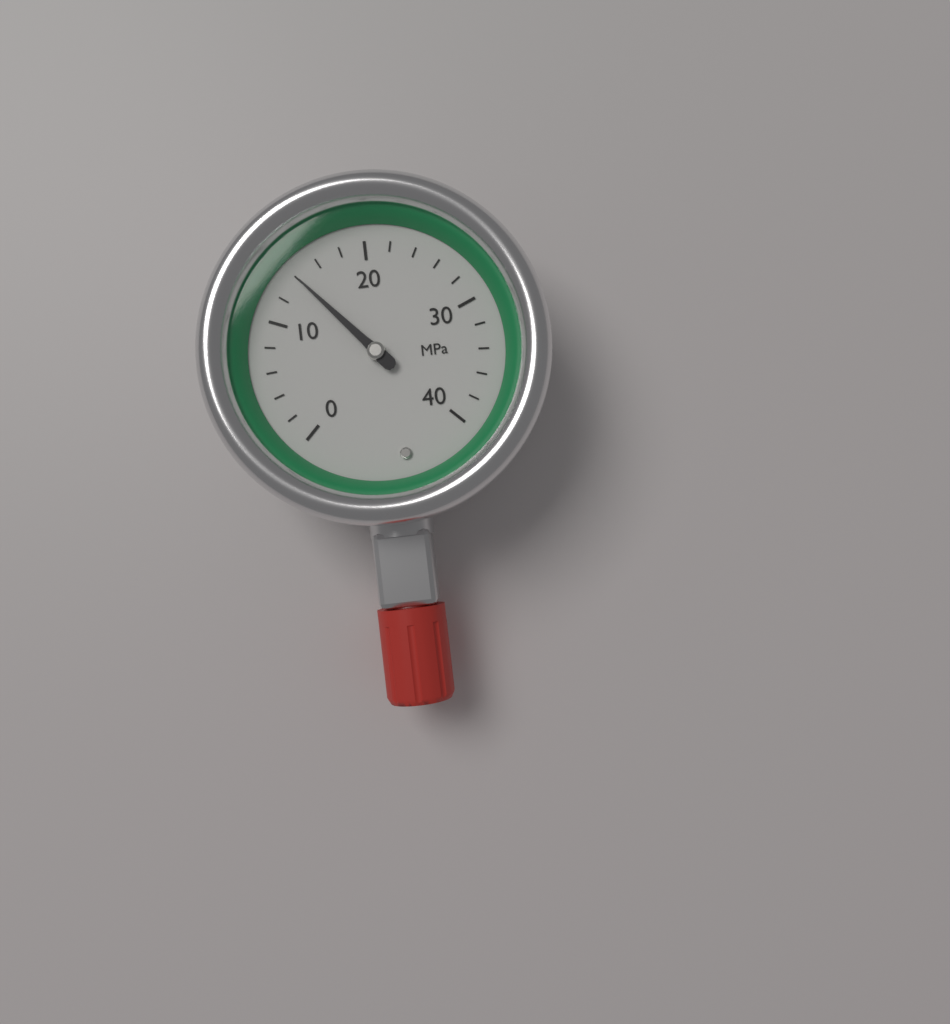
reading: 14 MPa
